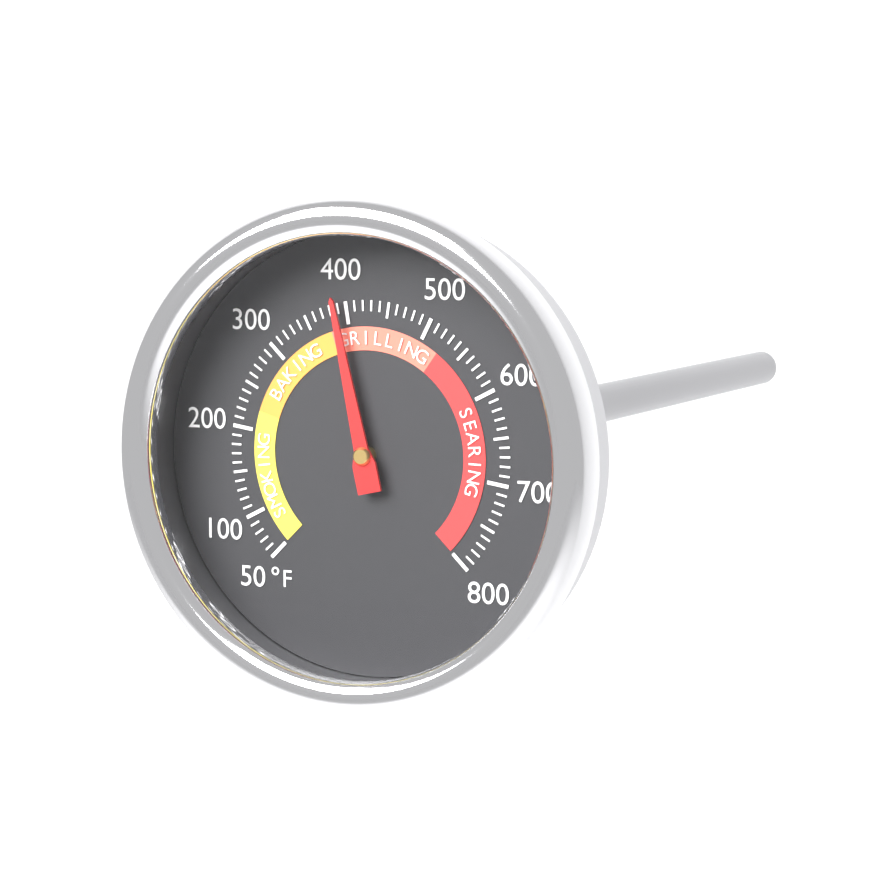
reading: 390 °F
